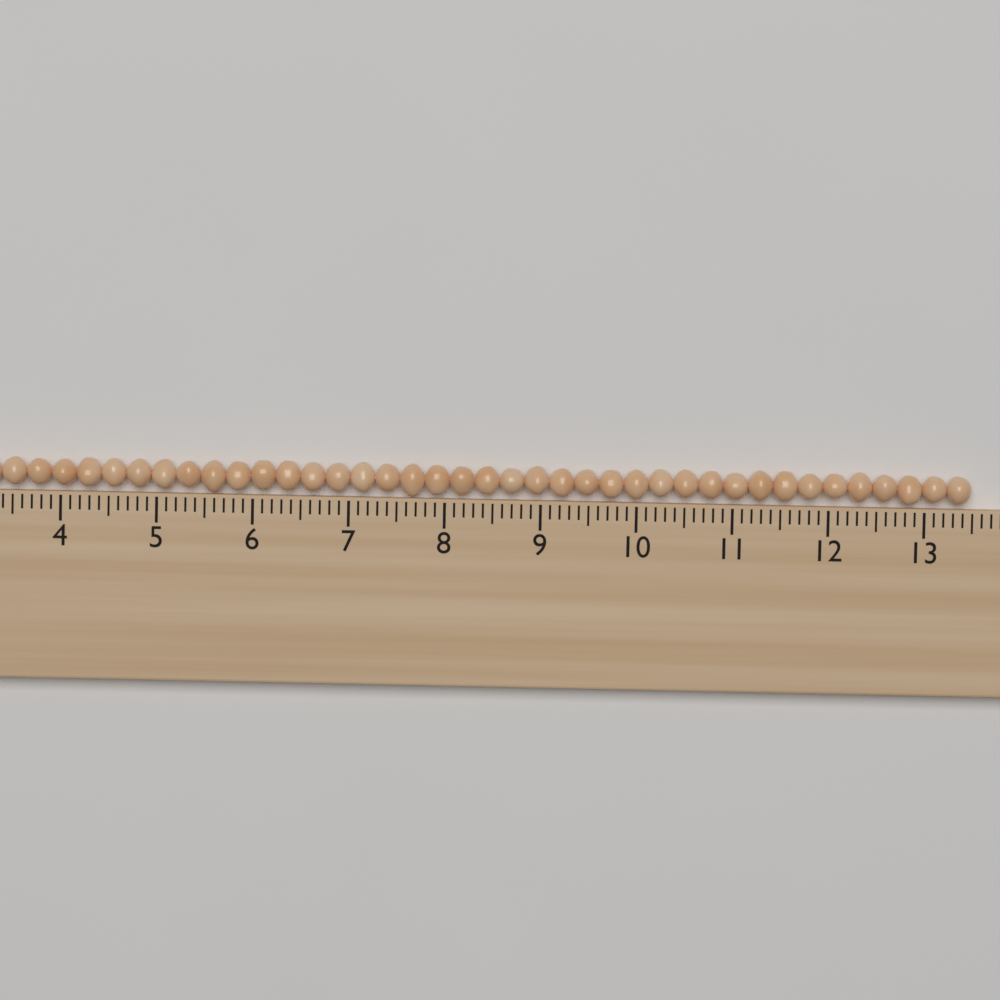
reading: 13.5 (no unit)
